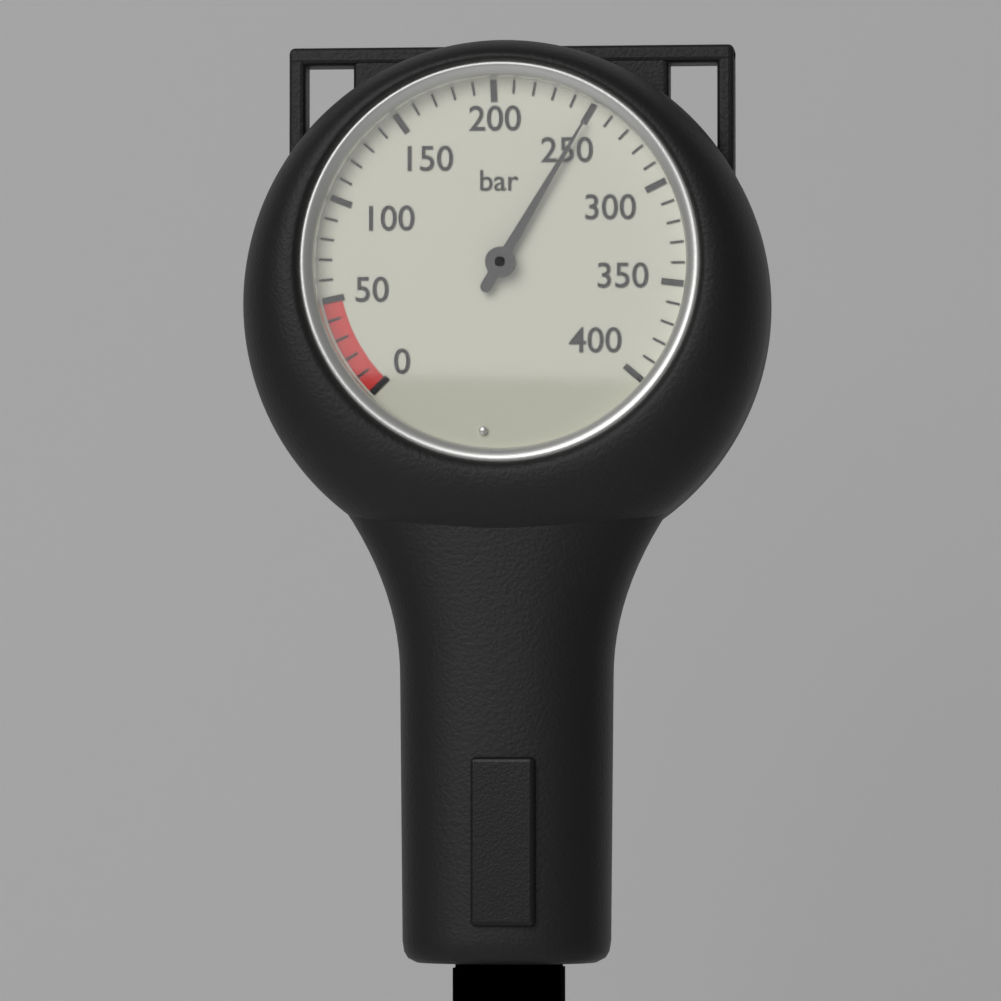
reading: 250 bar
